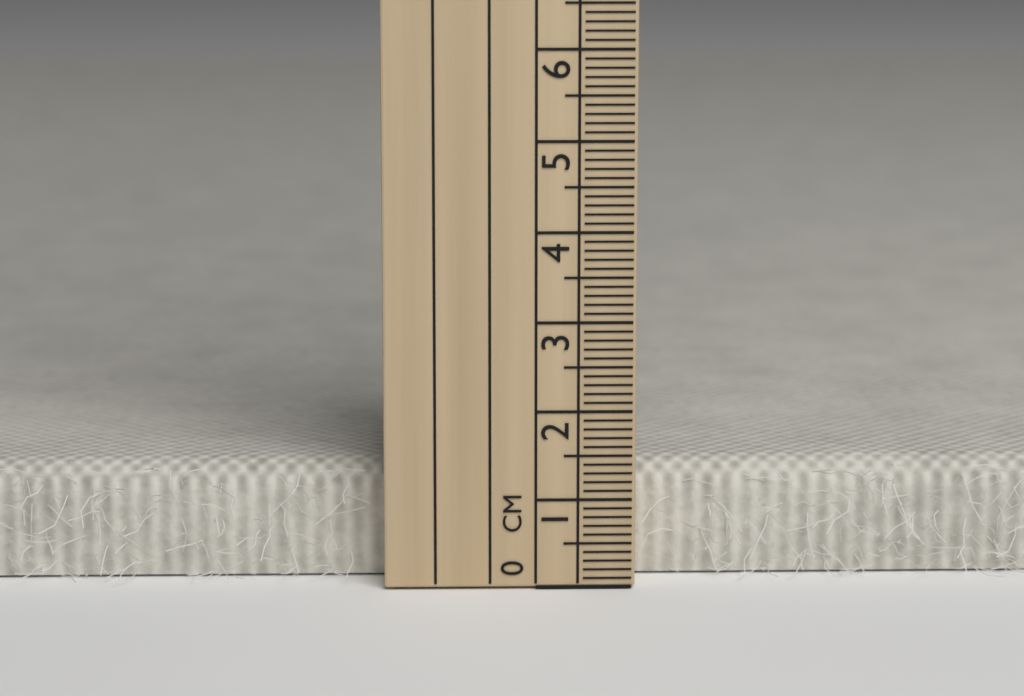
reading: 1.3 cm
